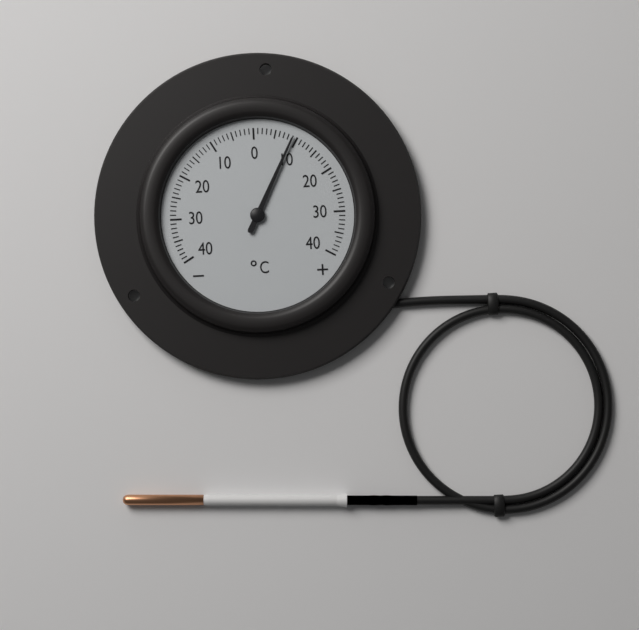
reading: 9 °C
